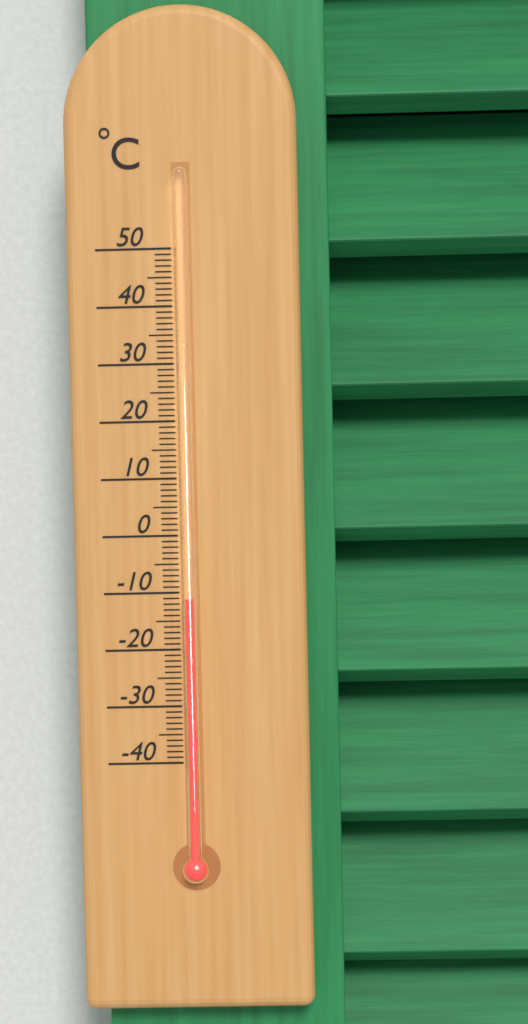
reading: -11 °C
